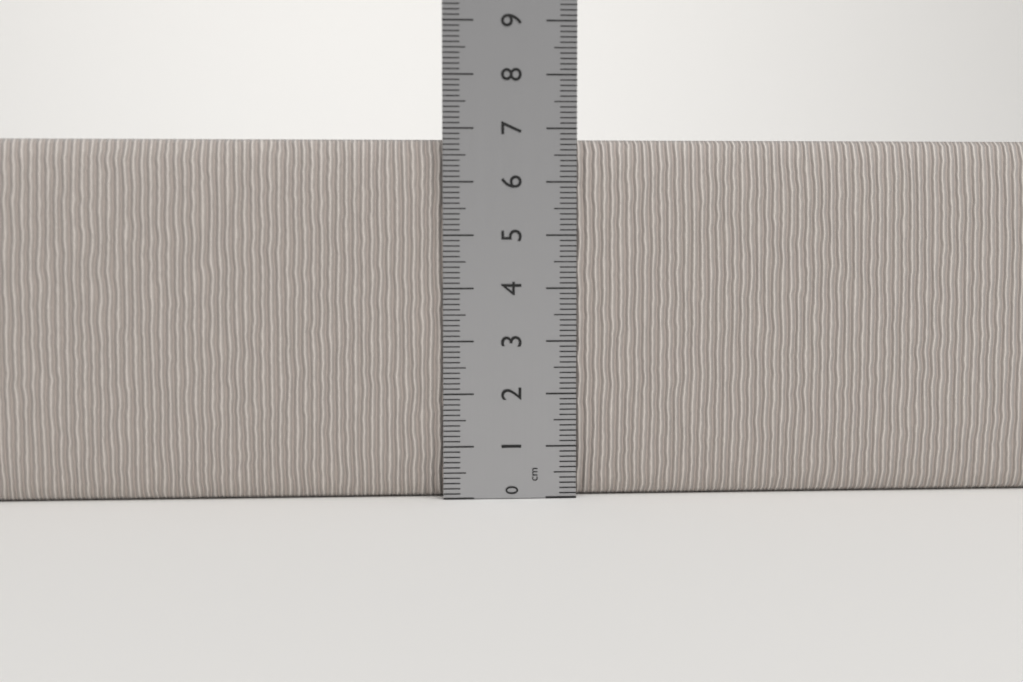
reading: 6.8 cm
